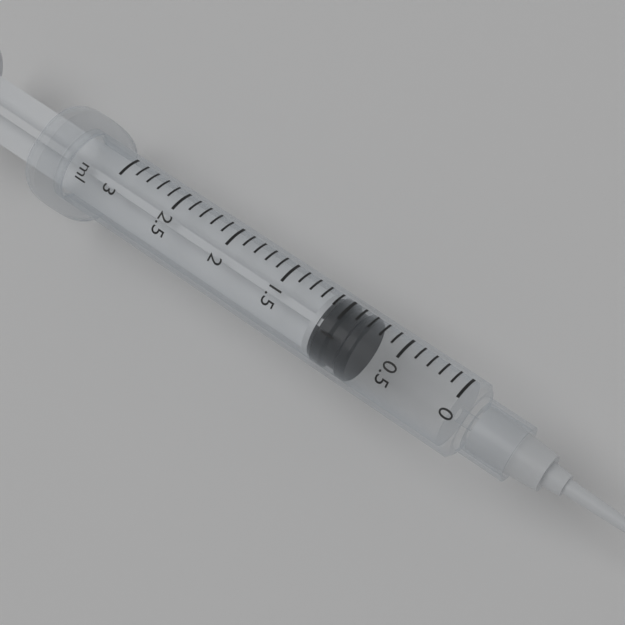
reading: 0.8 ml
